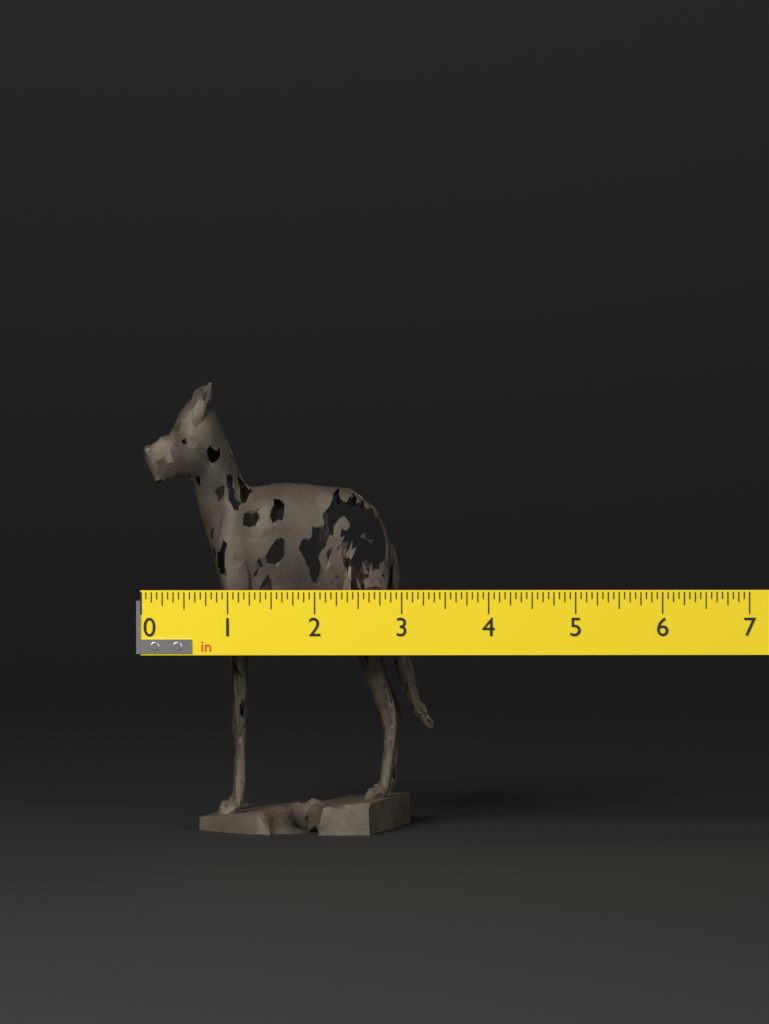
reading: 3.3750 in
